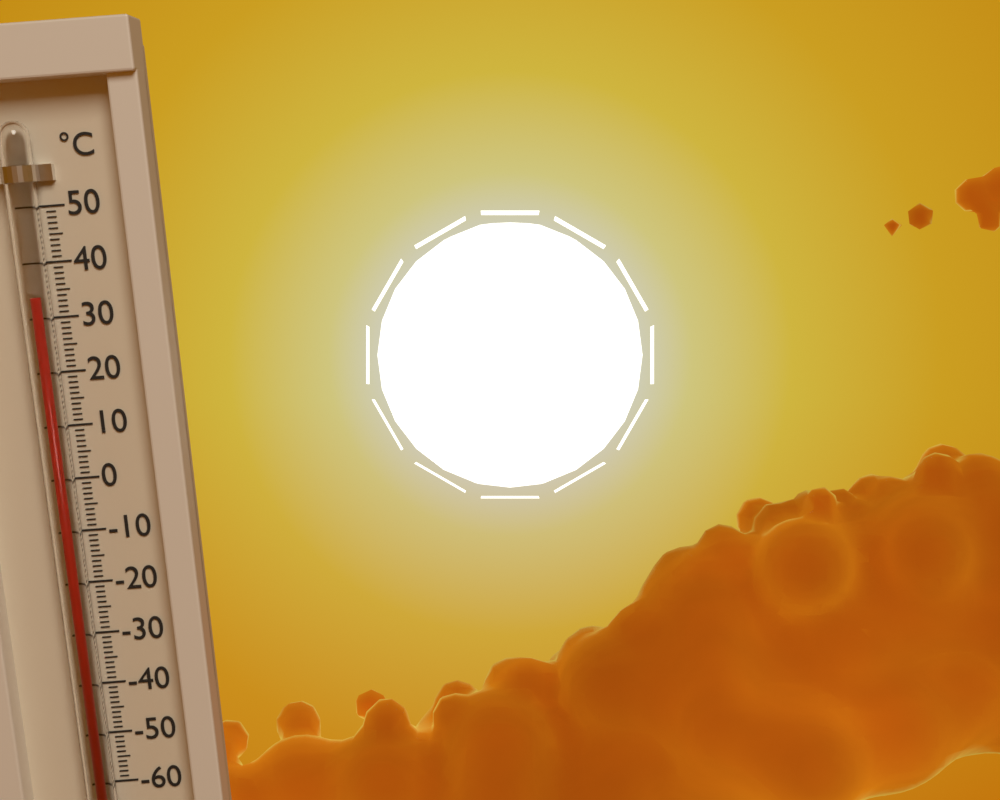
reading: 34 °C
